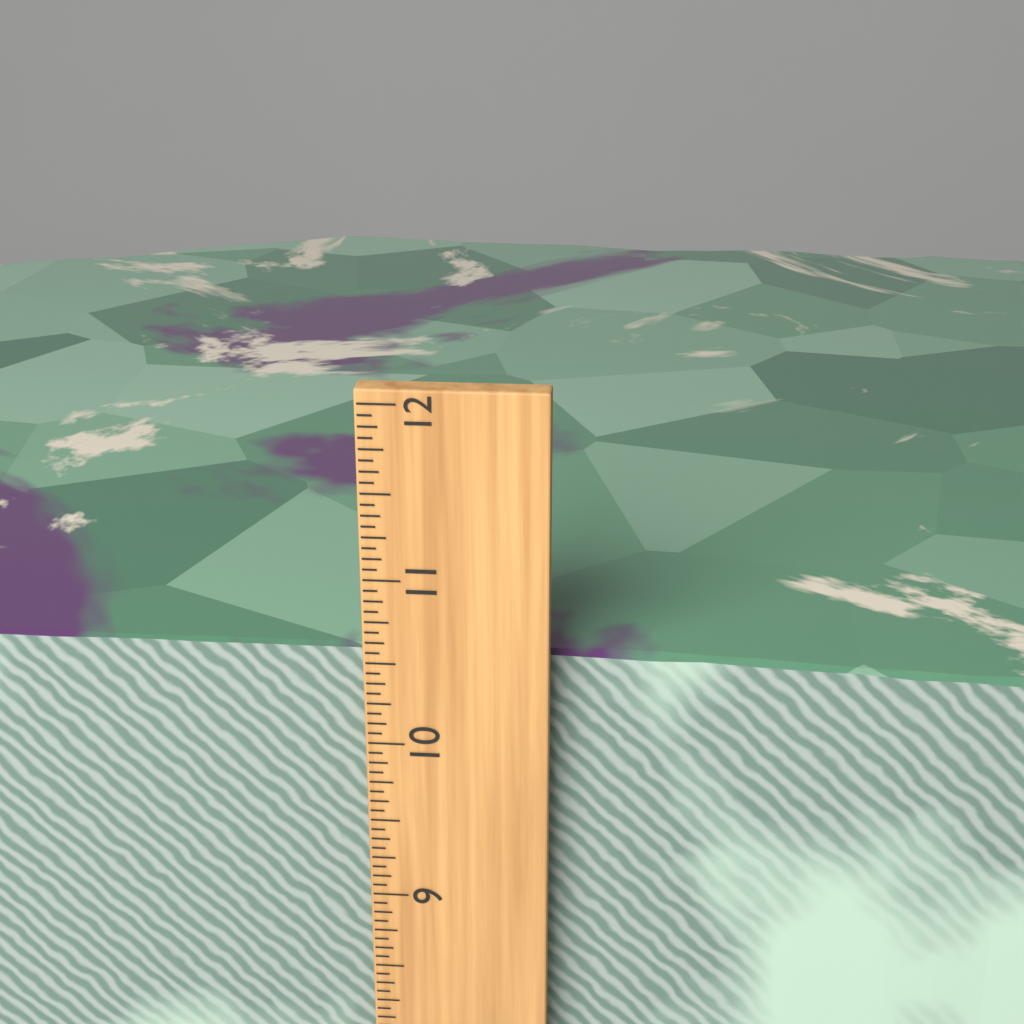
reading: 10.5000 inch
